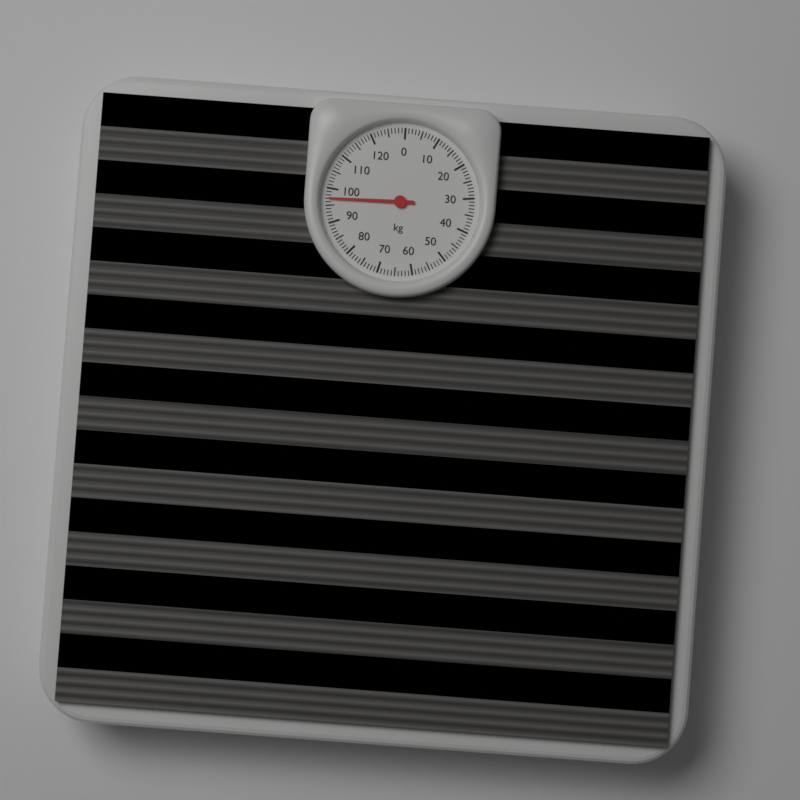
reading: 97 kg
